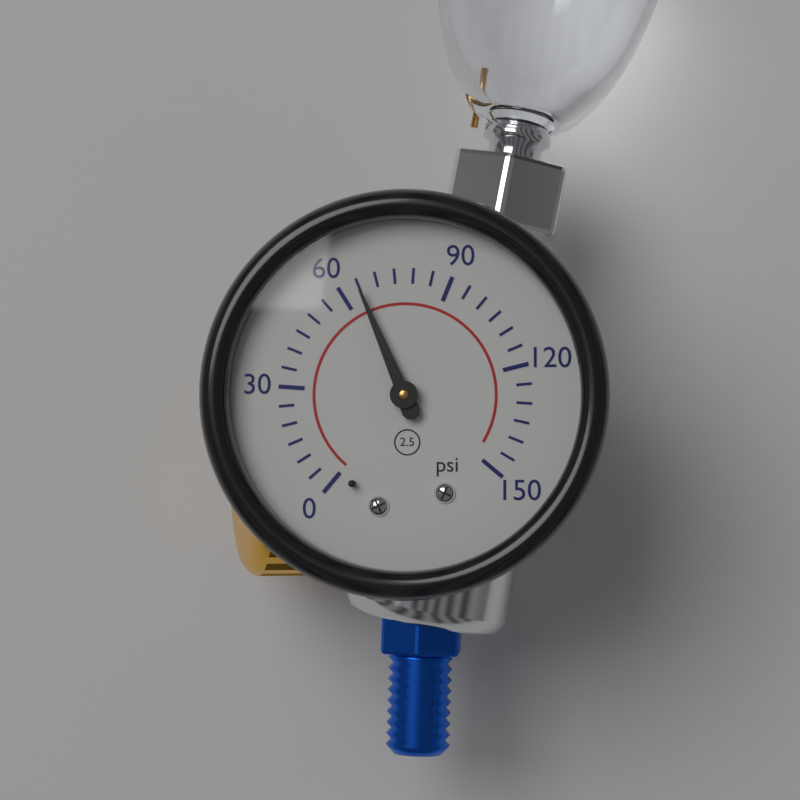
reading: 65 psi
